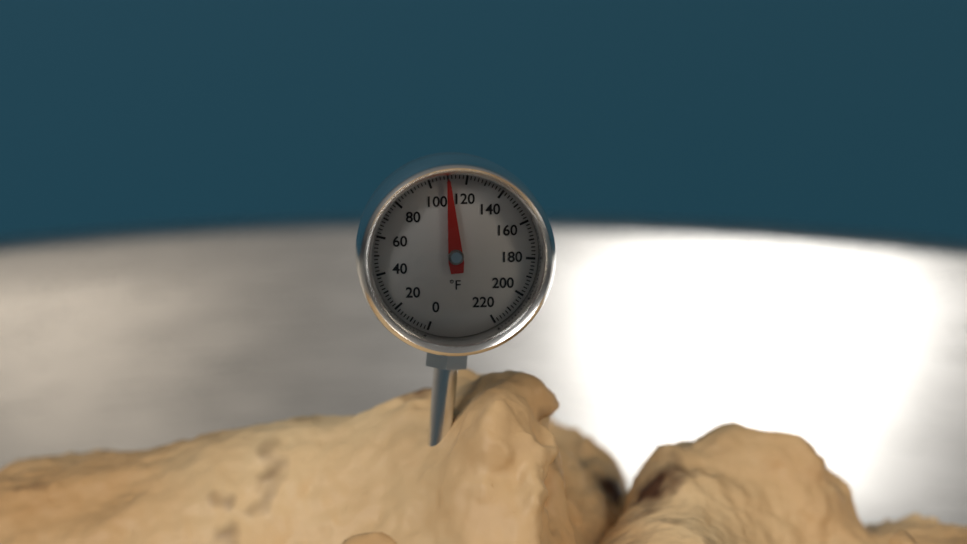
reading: 110 °F
